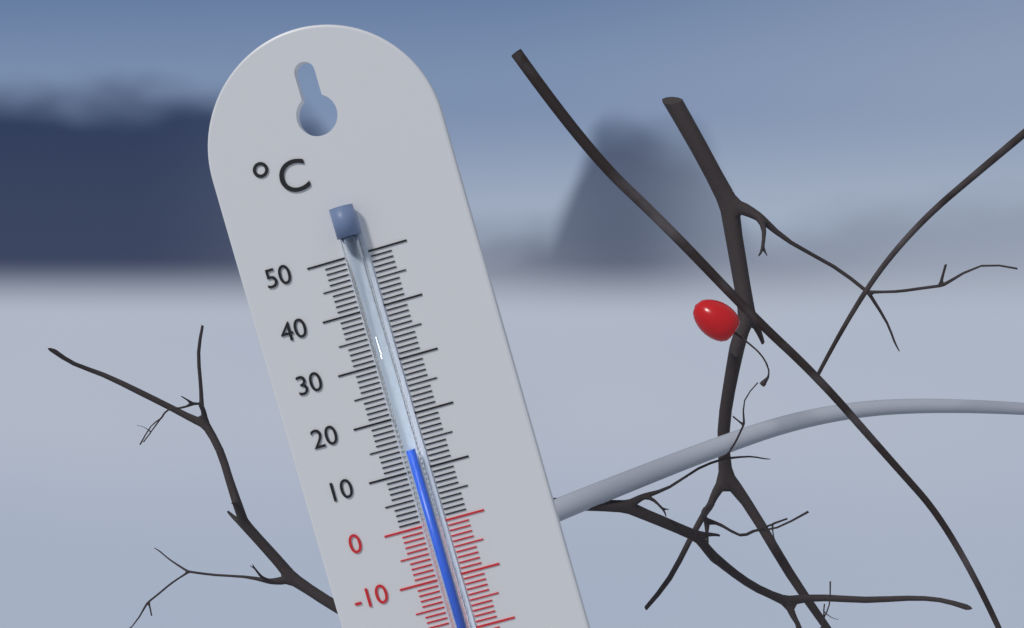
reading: 14 °C
